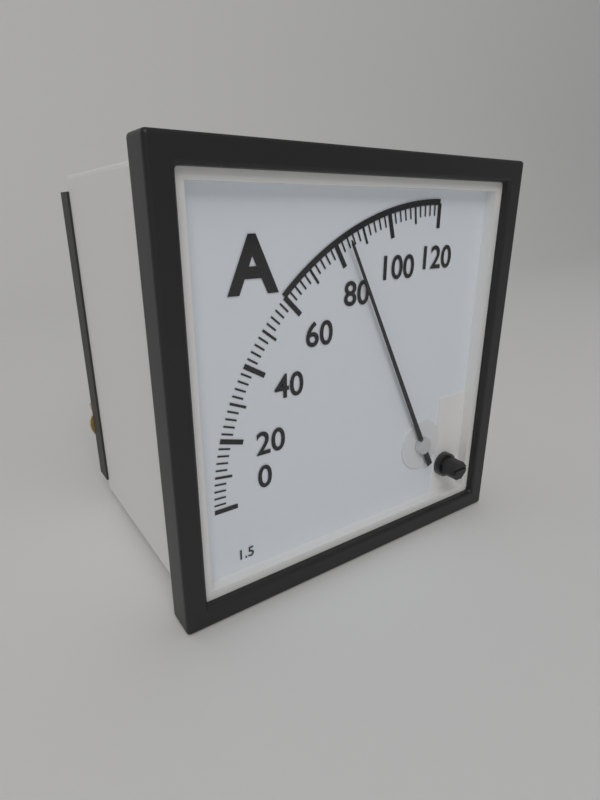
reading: 84 A
